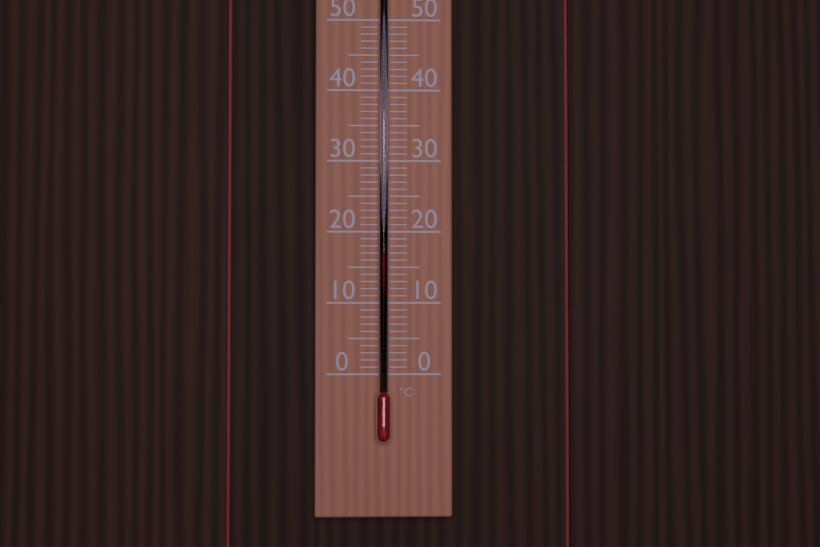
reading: 17 °C
